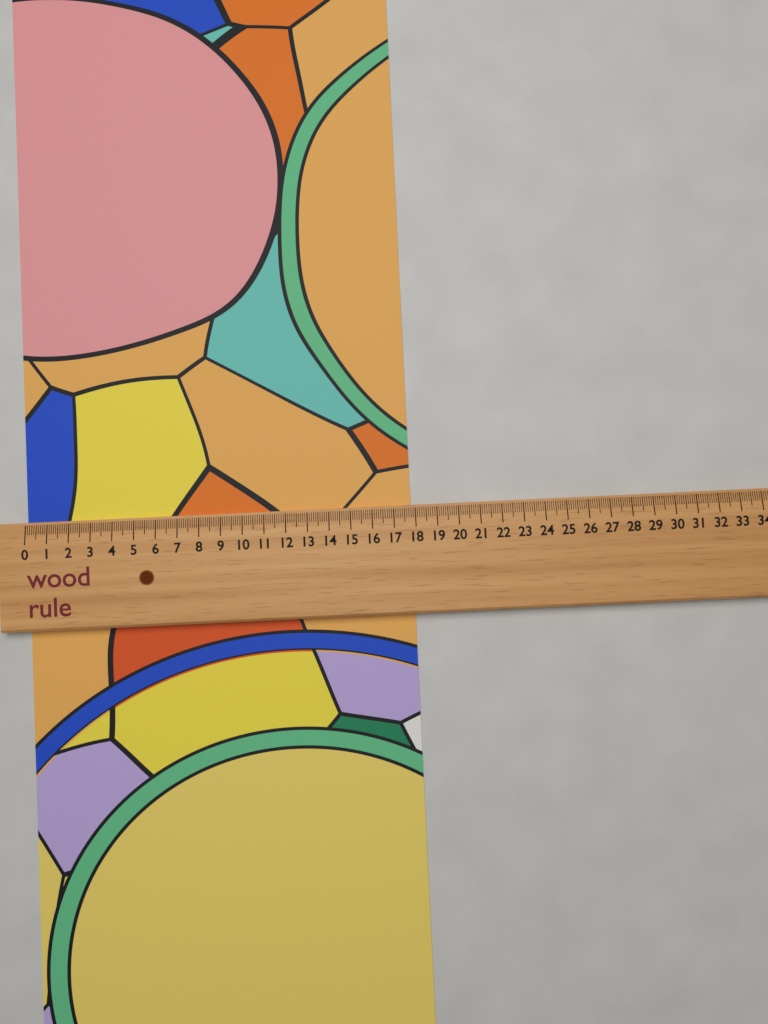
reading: 17.8 (no unit)
